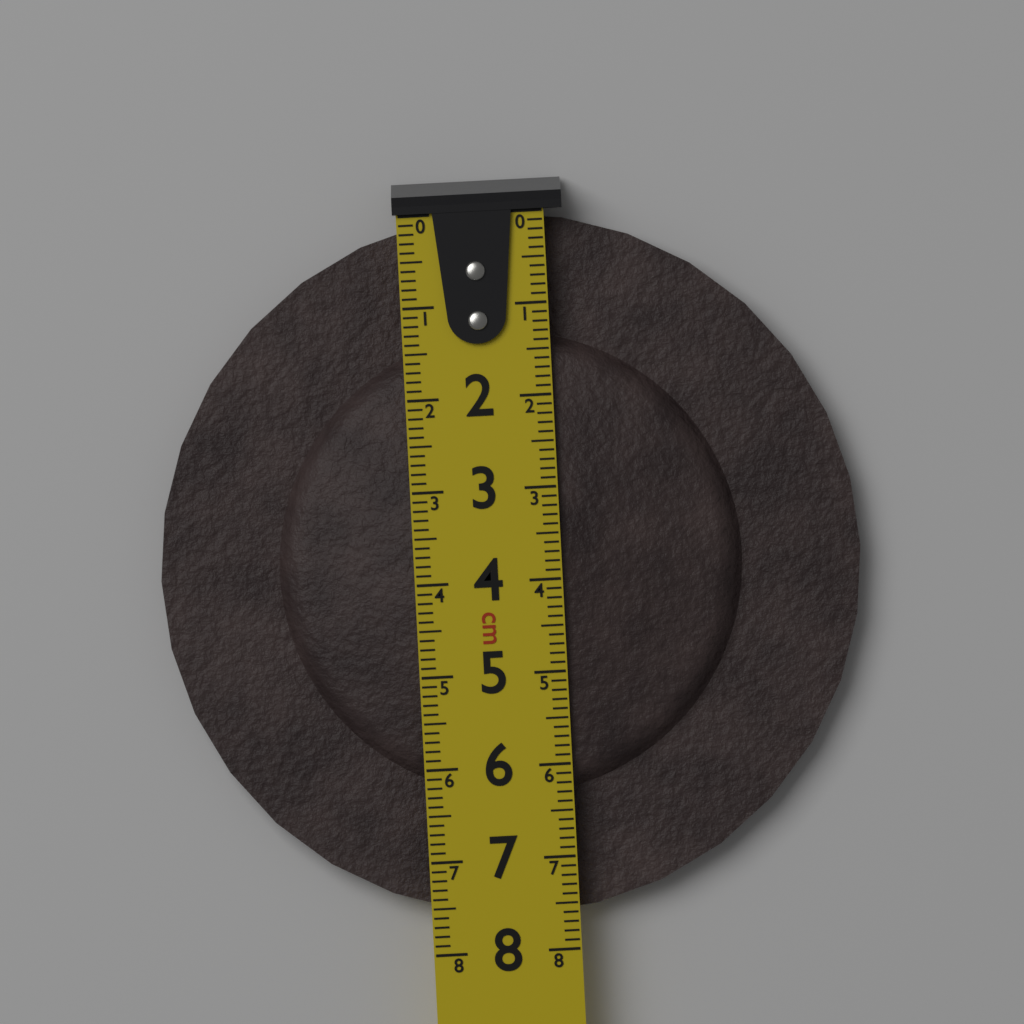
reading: 7.6 cm
